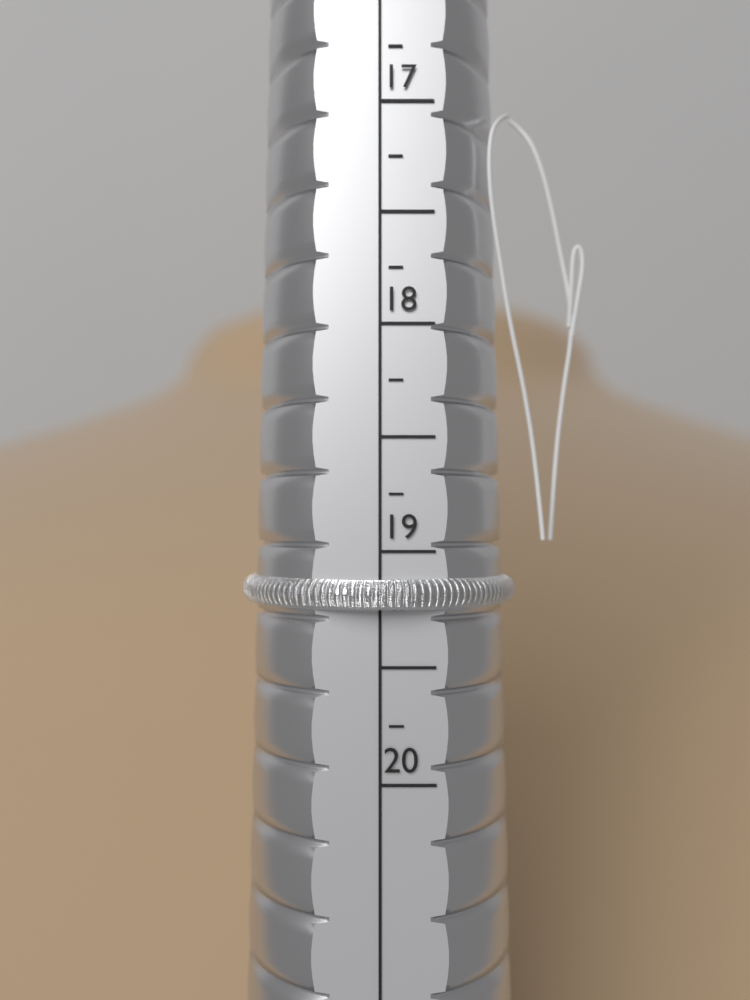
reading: 19.25 (no unit)
